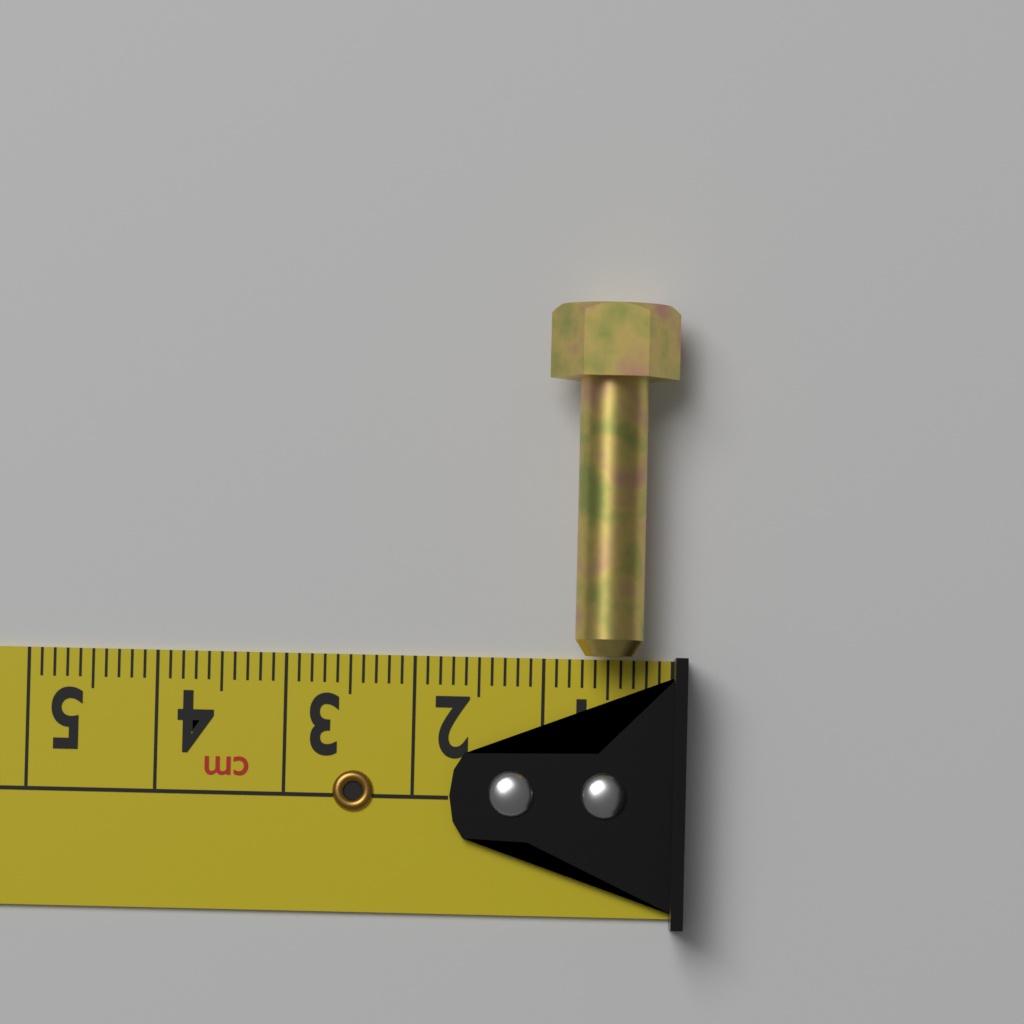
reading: 1.0 cm
